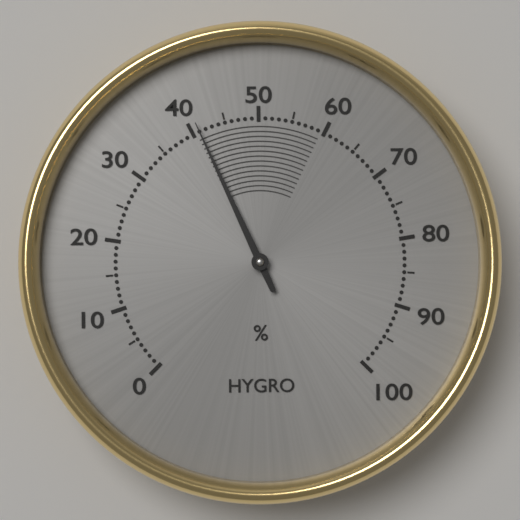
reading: 41 %
